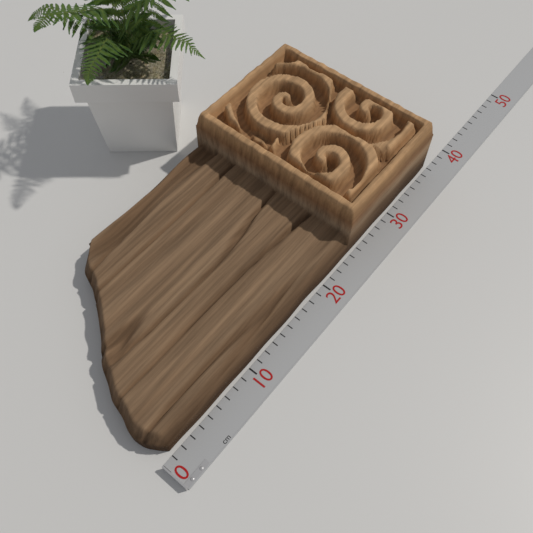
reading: 37 cm
